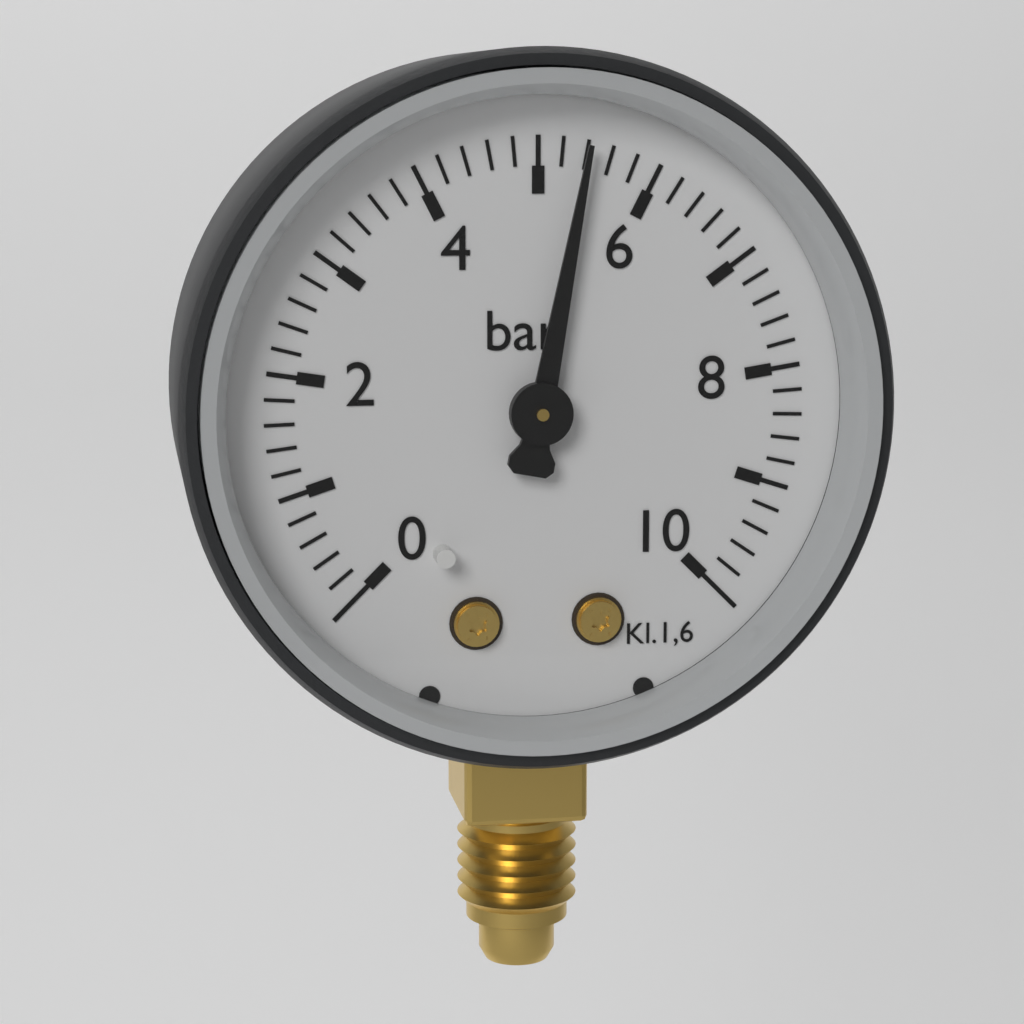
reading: 5.4 bar
